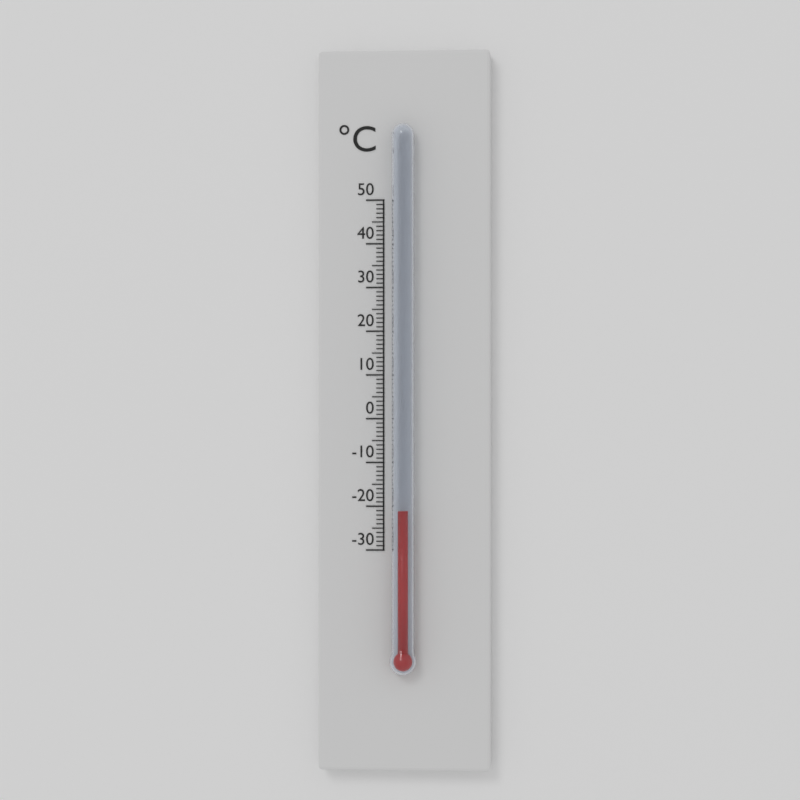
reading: -21 °C
